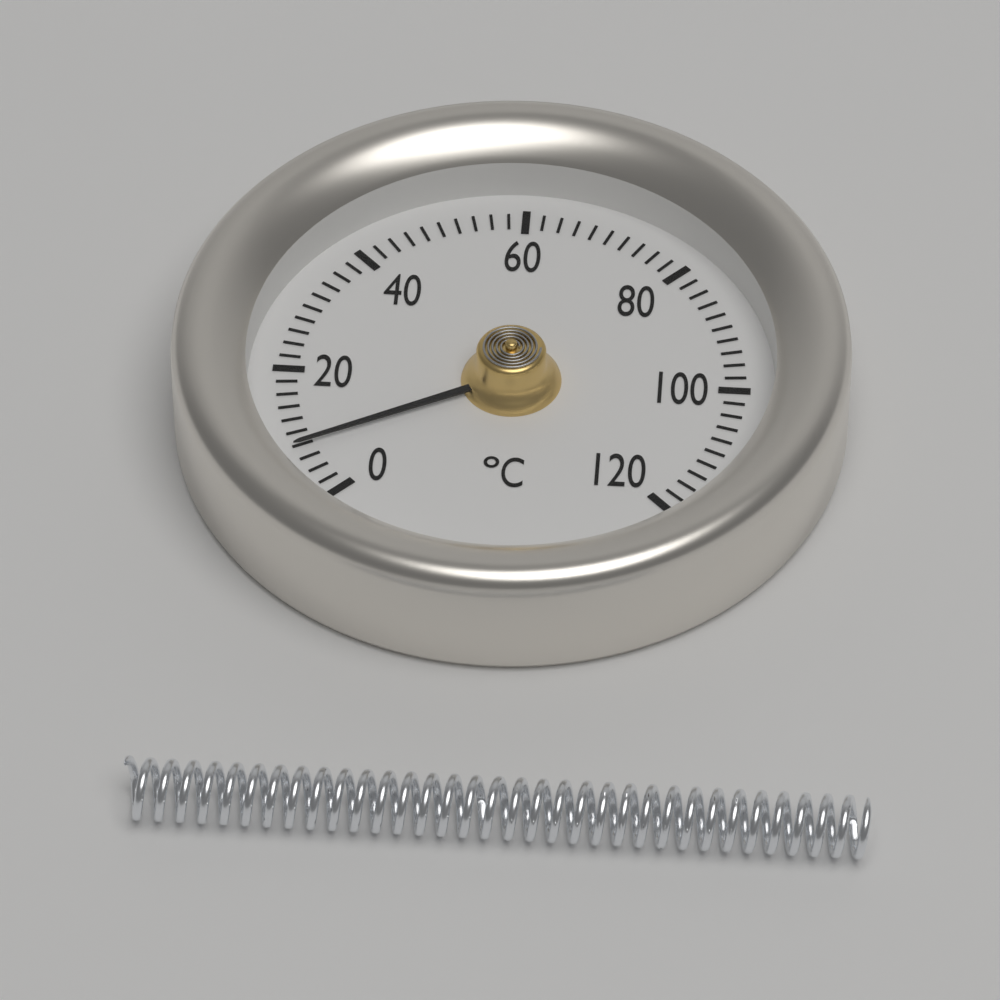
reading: 8 °C
